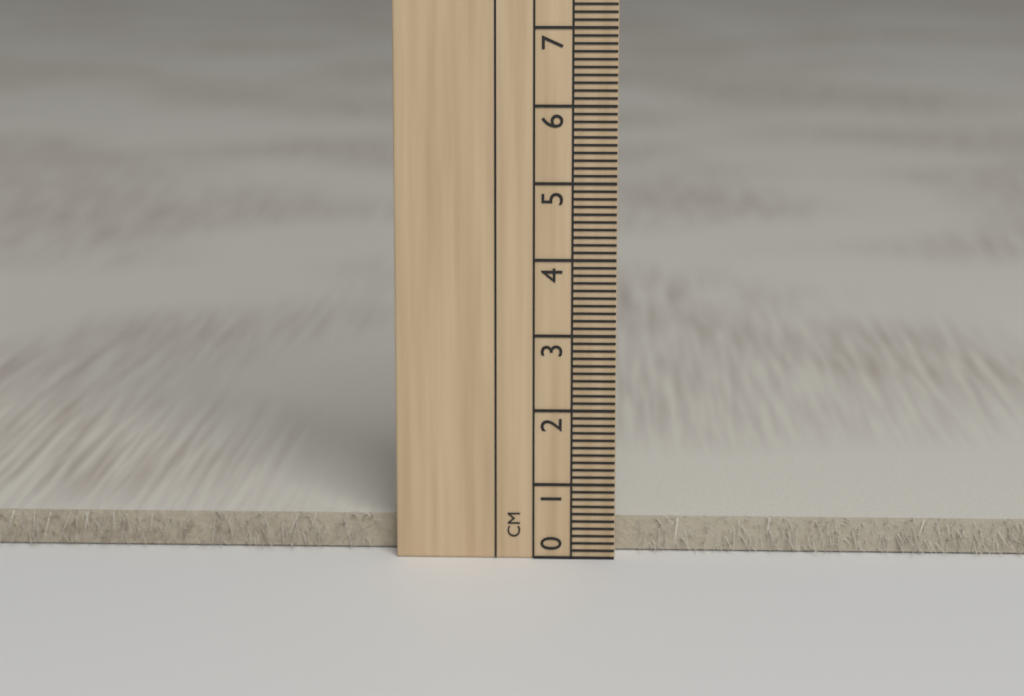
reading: 0.5 cm
